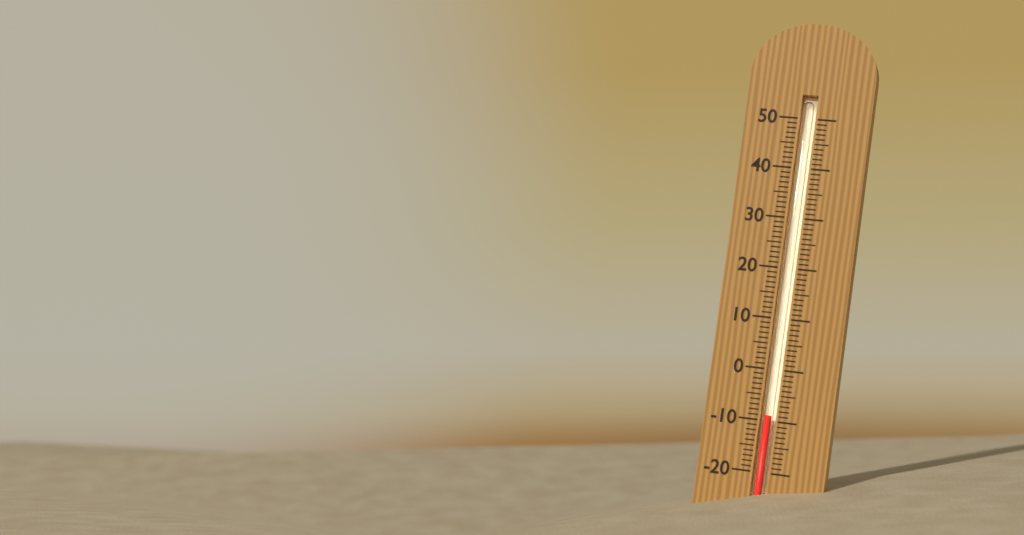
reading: -9 (no unit)
